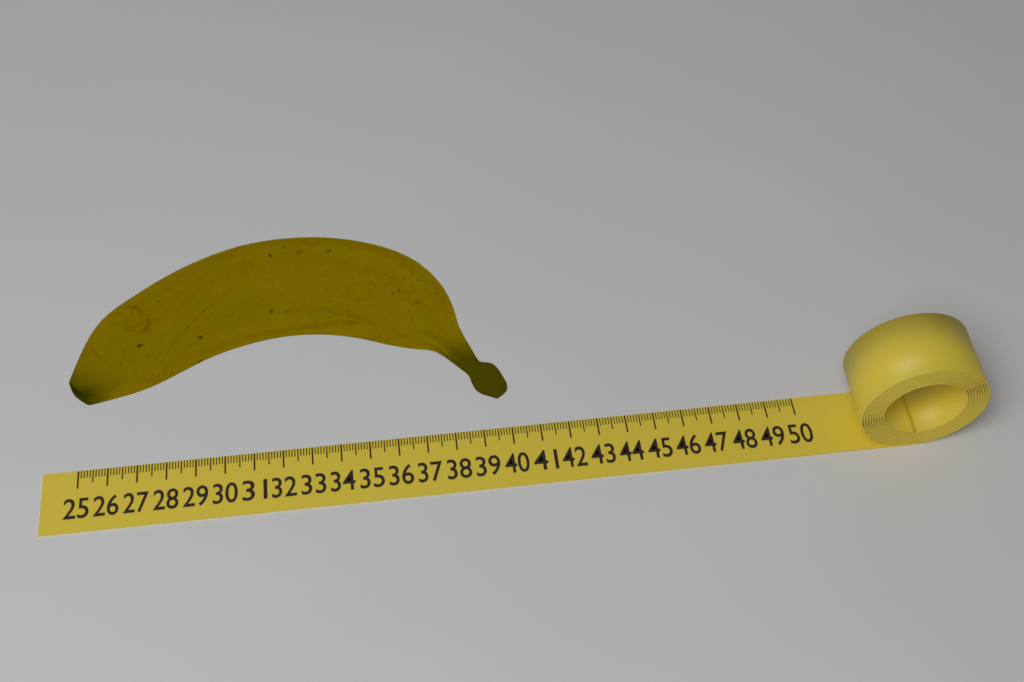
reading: 39.9 (no unit)
